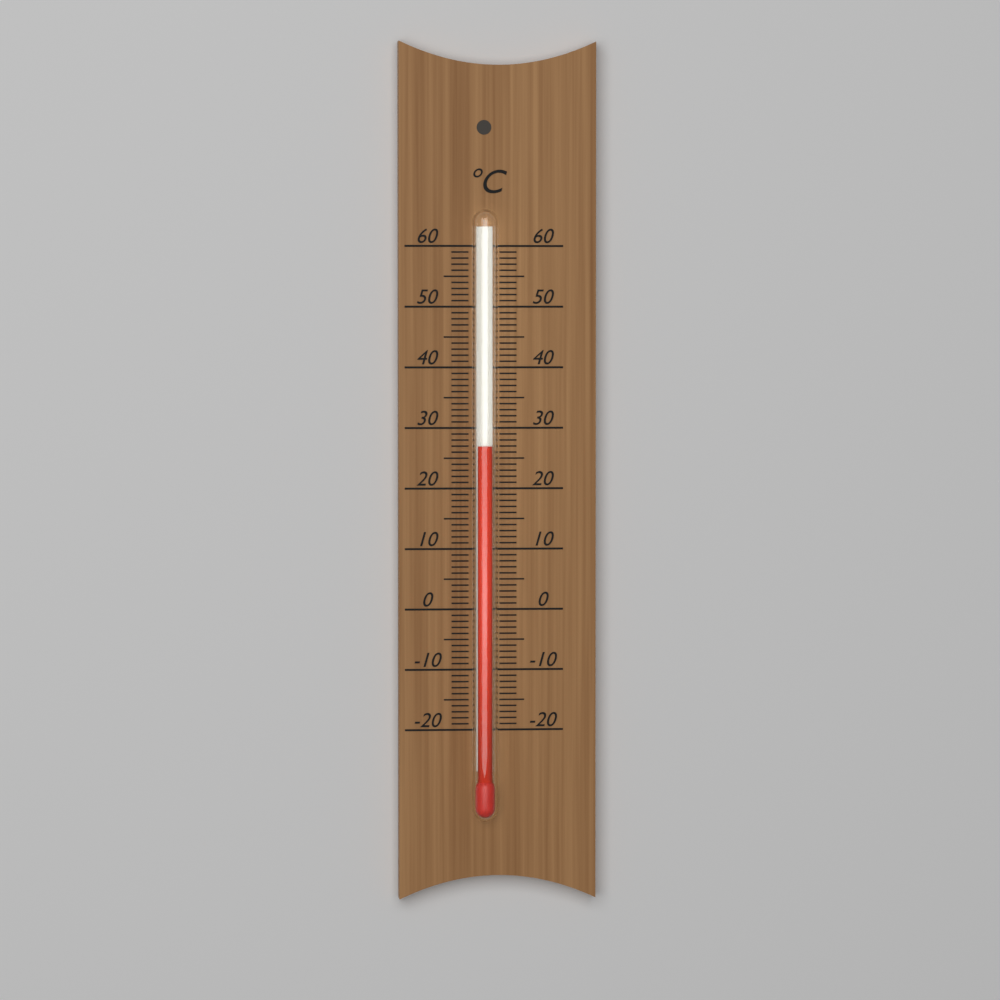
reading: 27 °C
